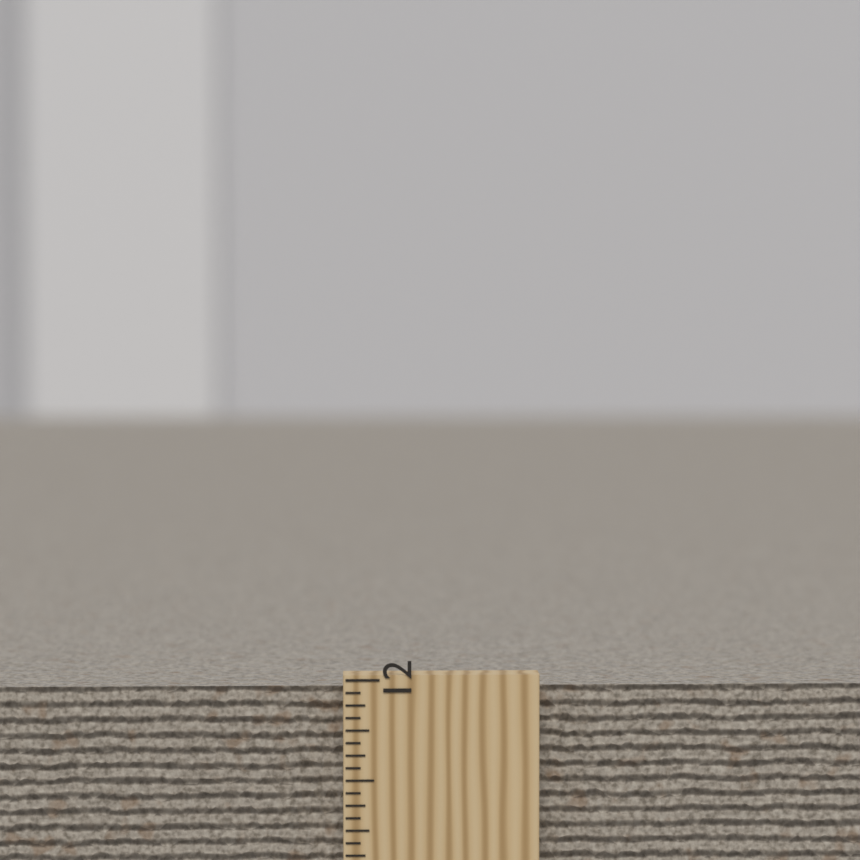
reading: 11.9375 inch
